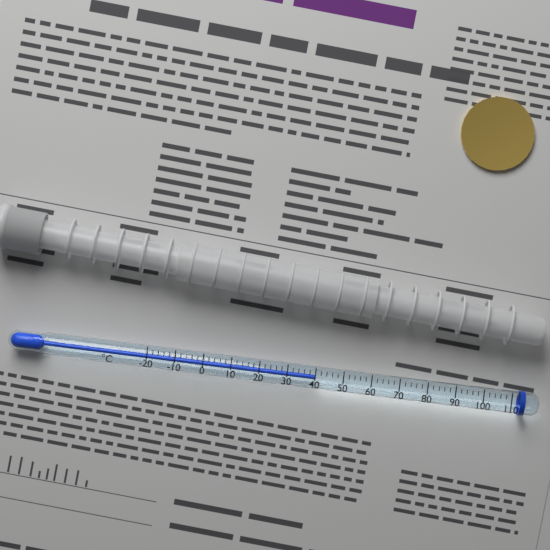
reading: 40 °C
